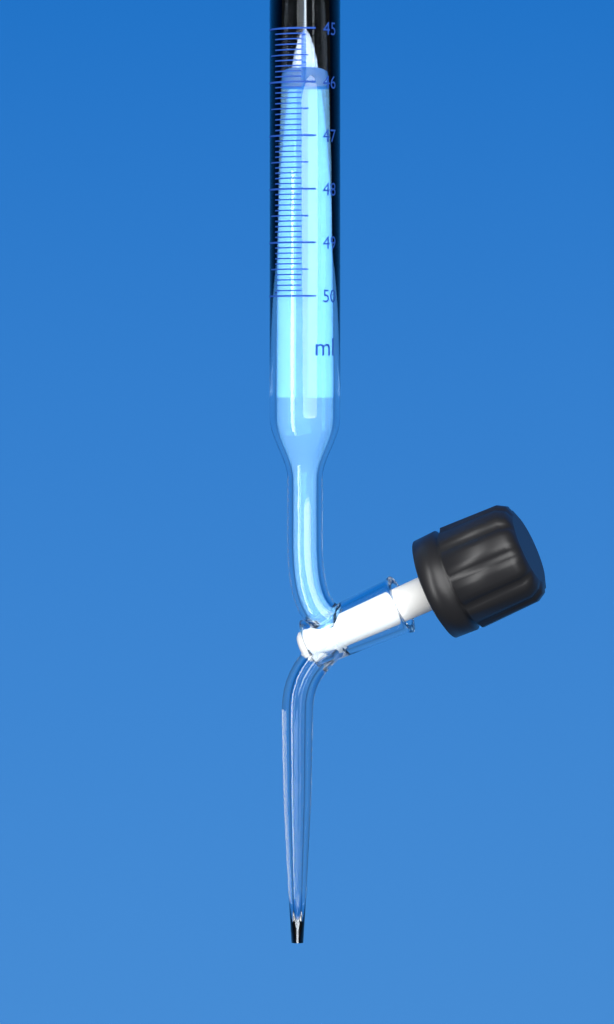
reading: 46.1 ml
